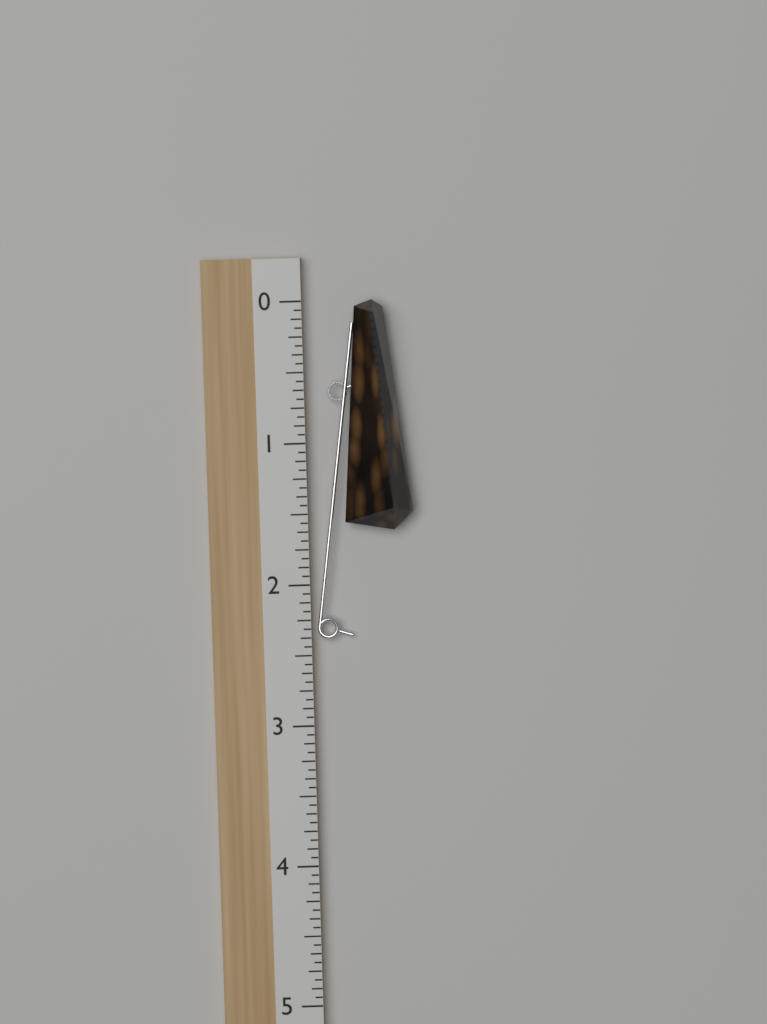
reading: 1.6250 (no unit)
